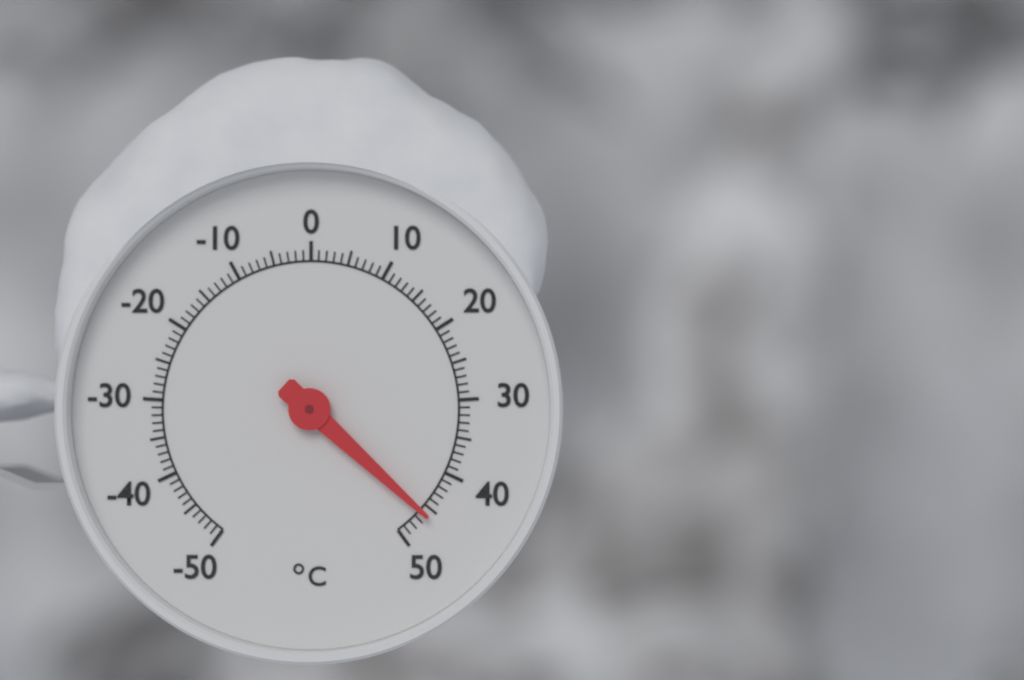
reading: 46 °C
